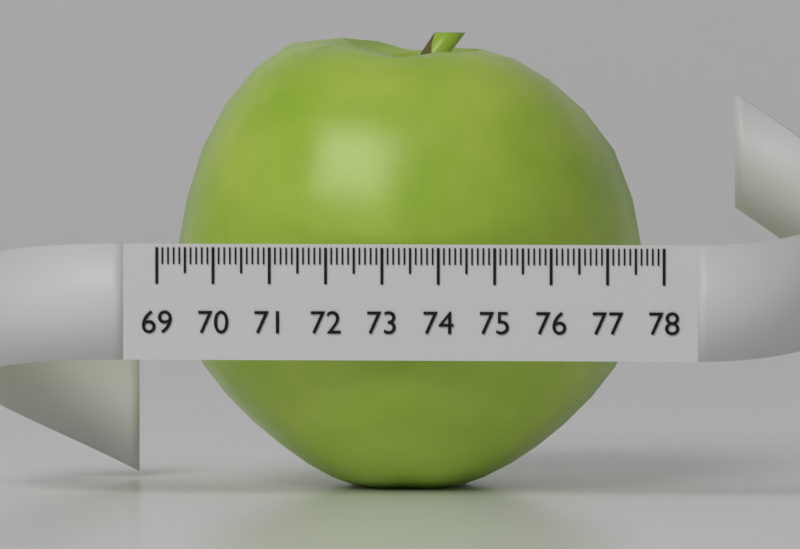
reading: 77.4 (no unit)
